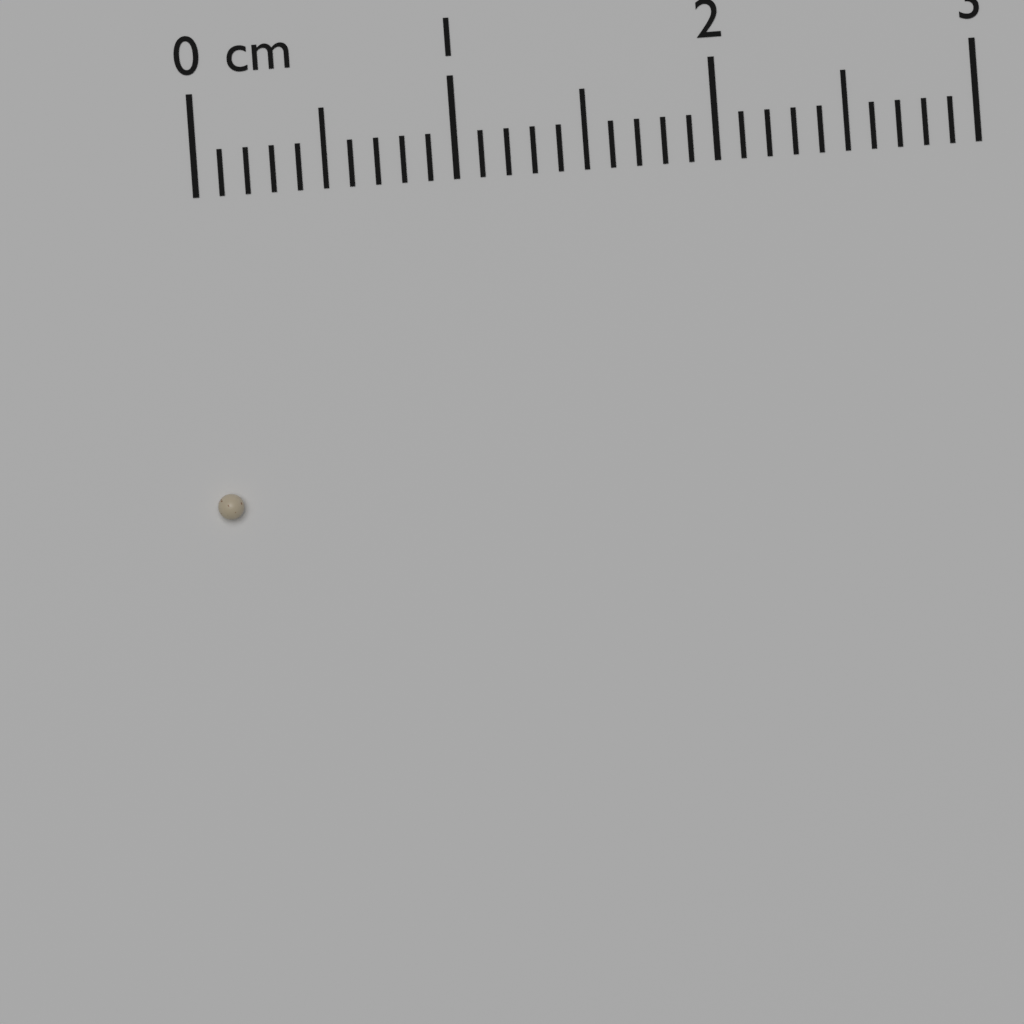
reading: 0.1 cm
